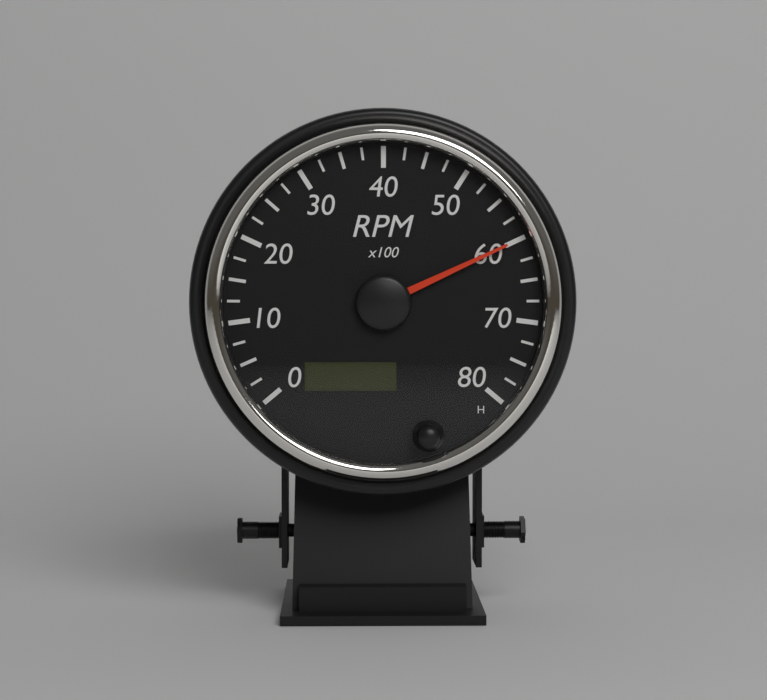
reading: 6000 RPM
